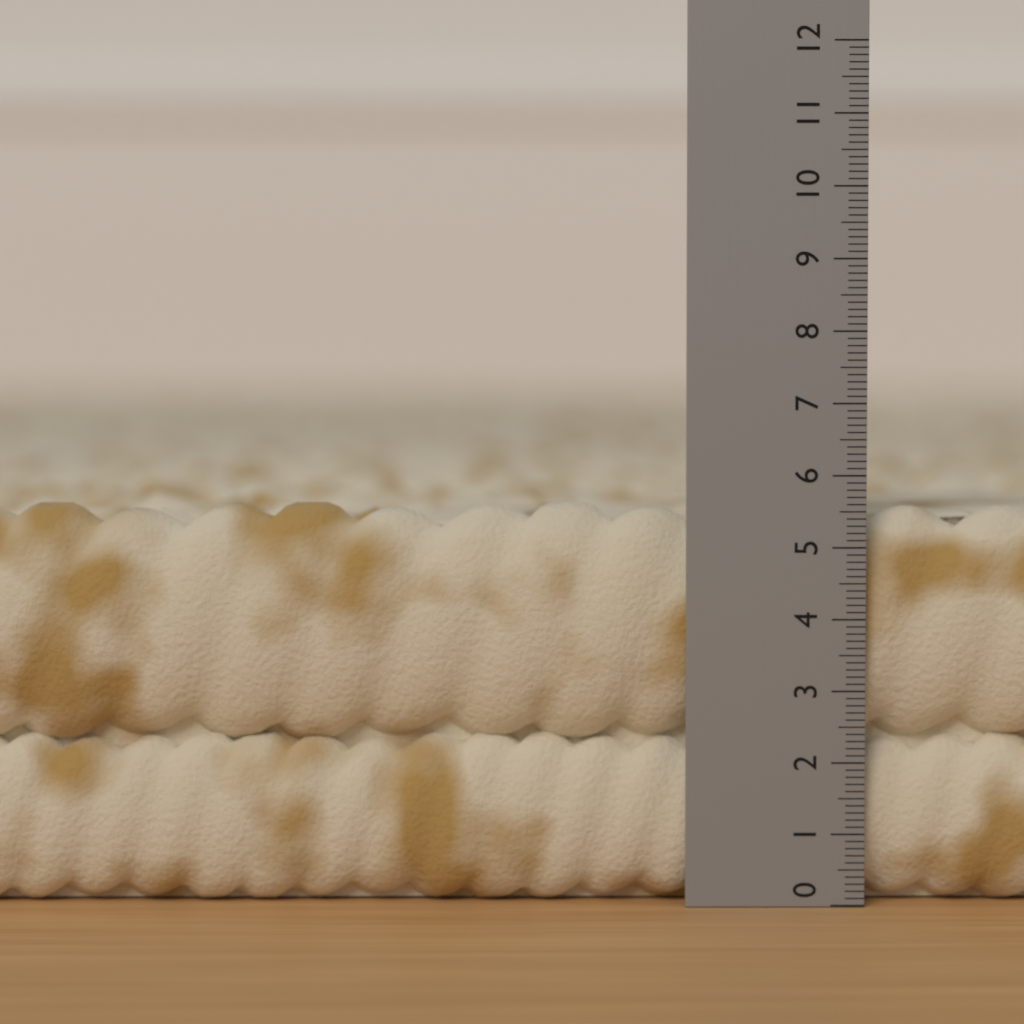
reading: 5.6 (no unit)
